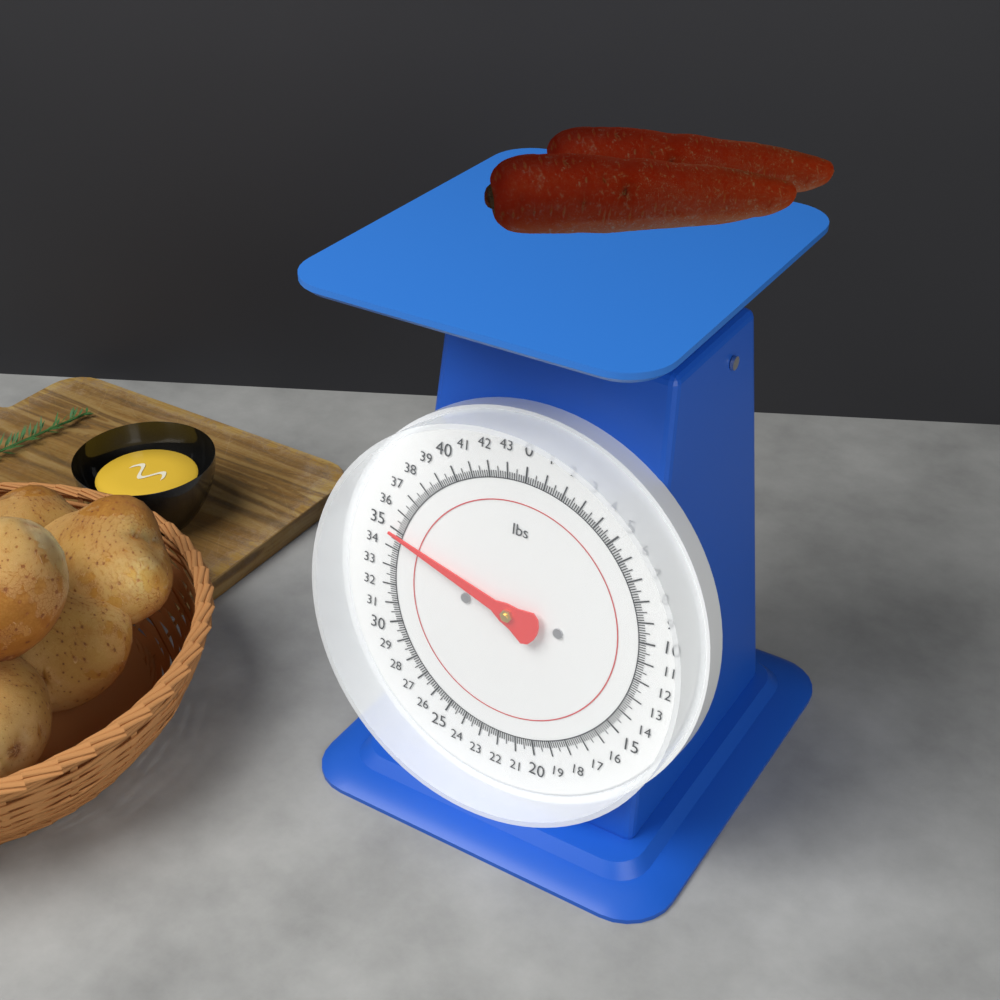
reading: 34.875 lbs
